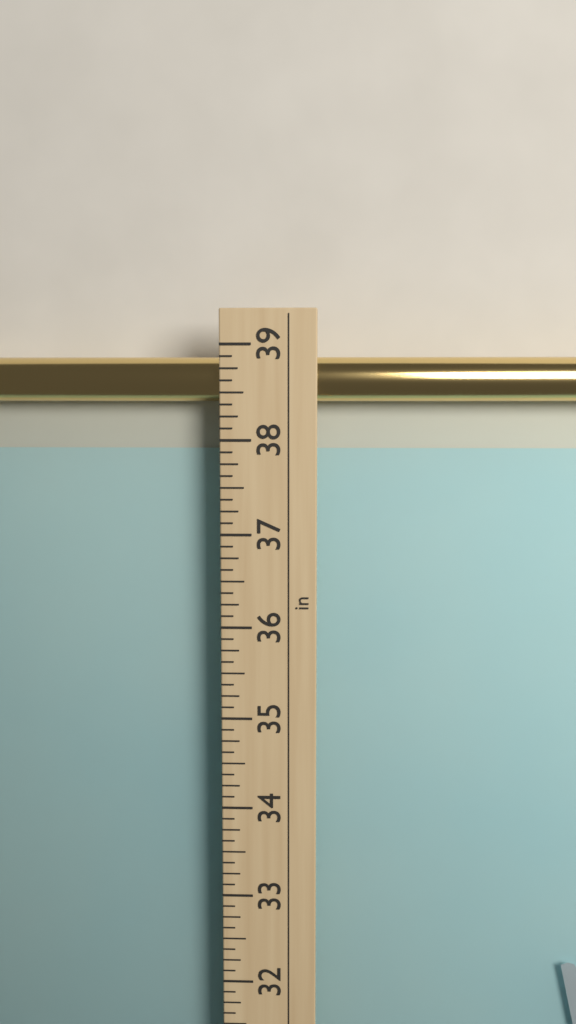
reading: 38.875 in
